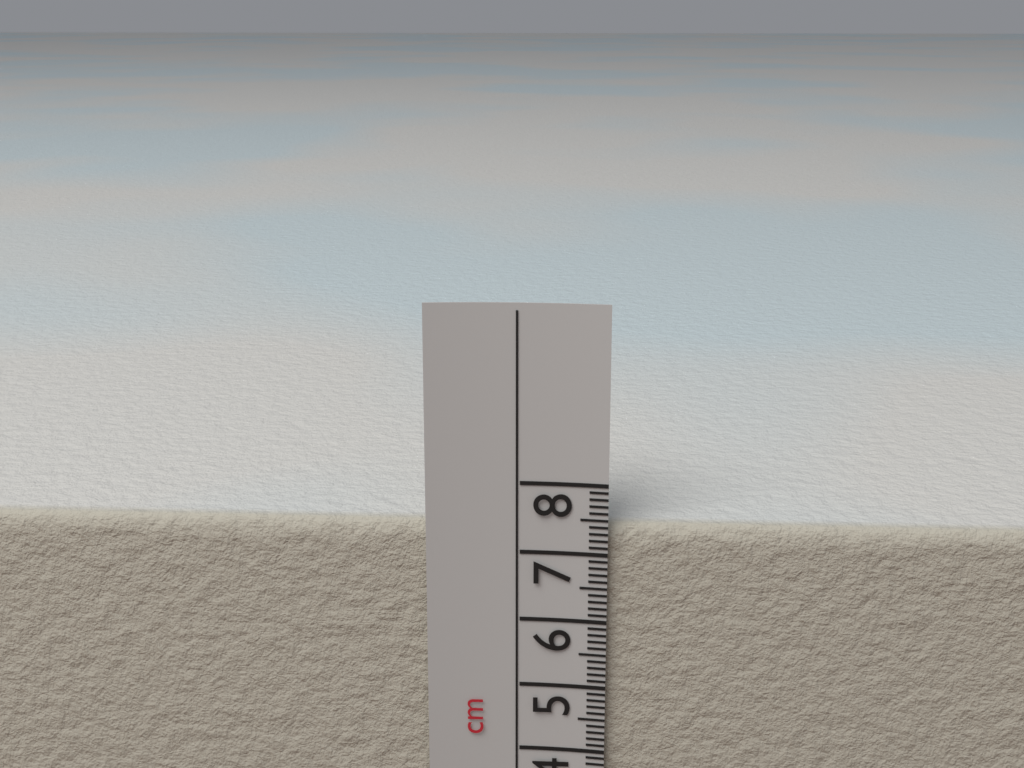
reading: 7.4 cm
